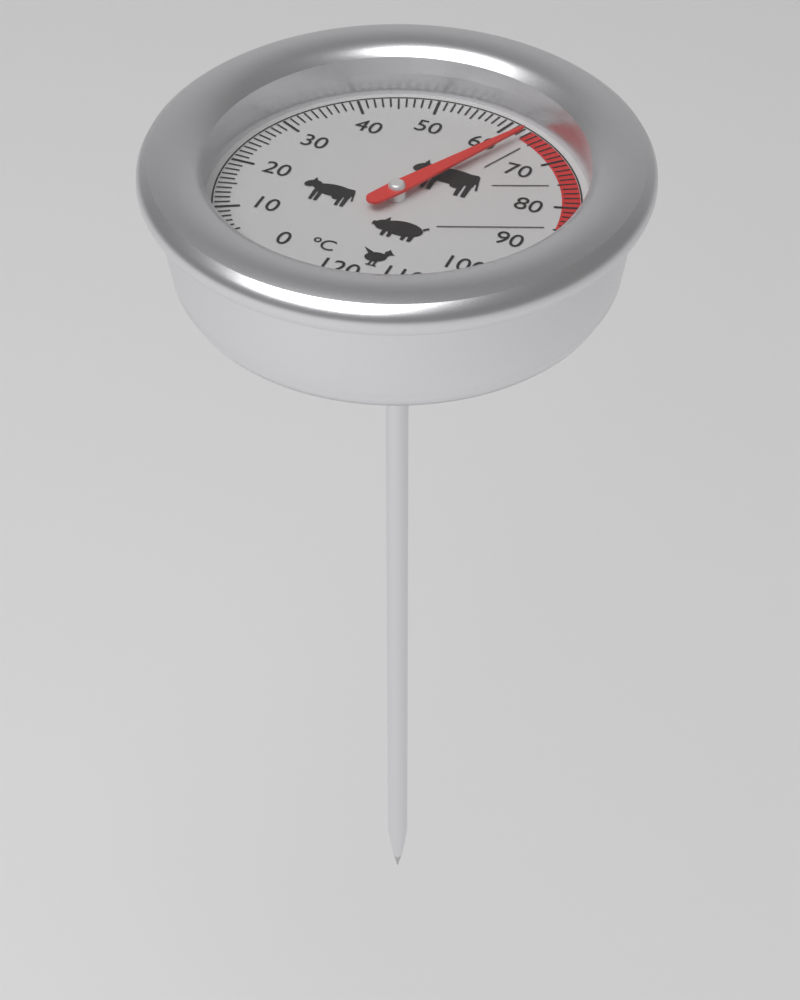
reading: 63 °C
